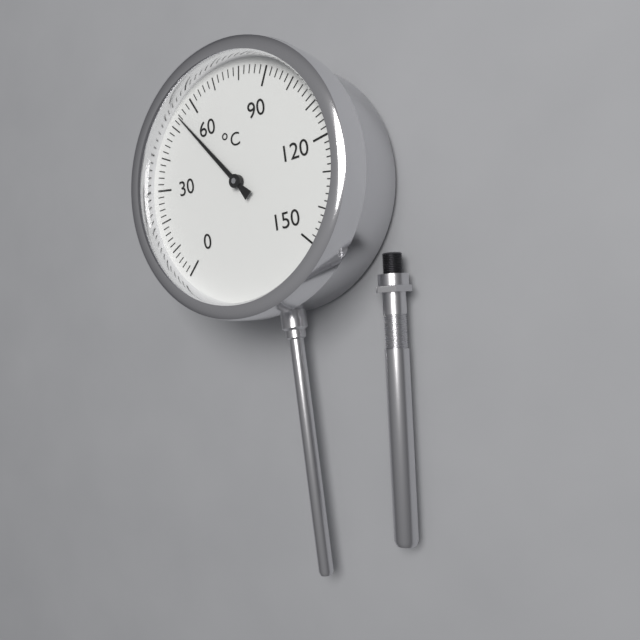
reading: 54 °C
